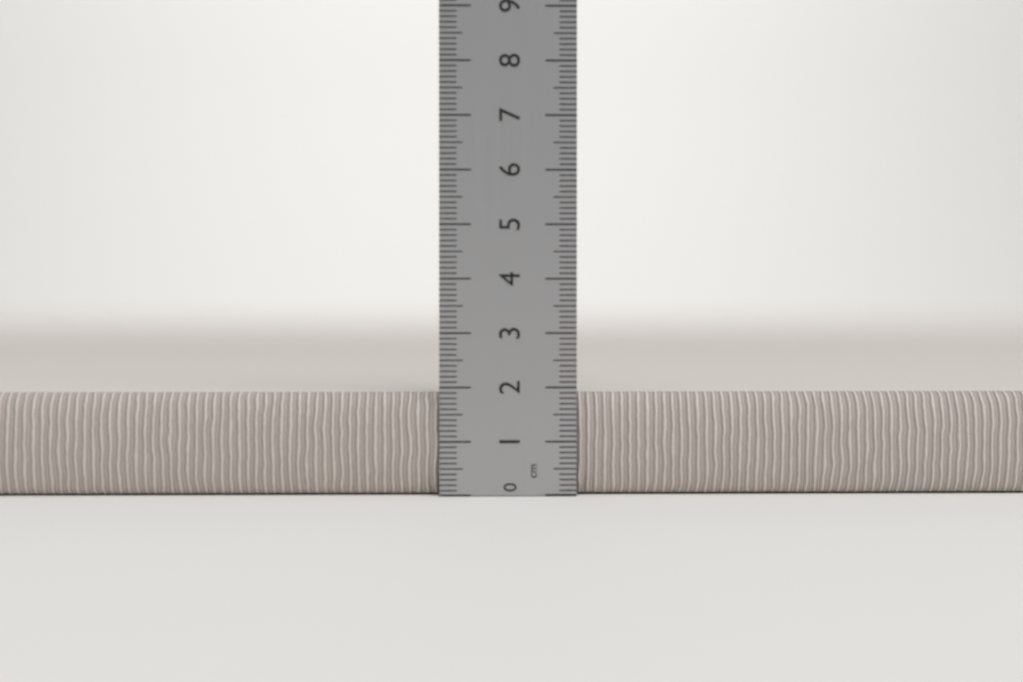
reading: 1.9 cm
